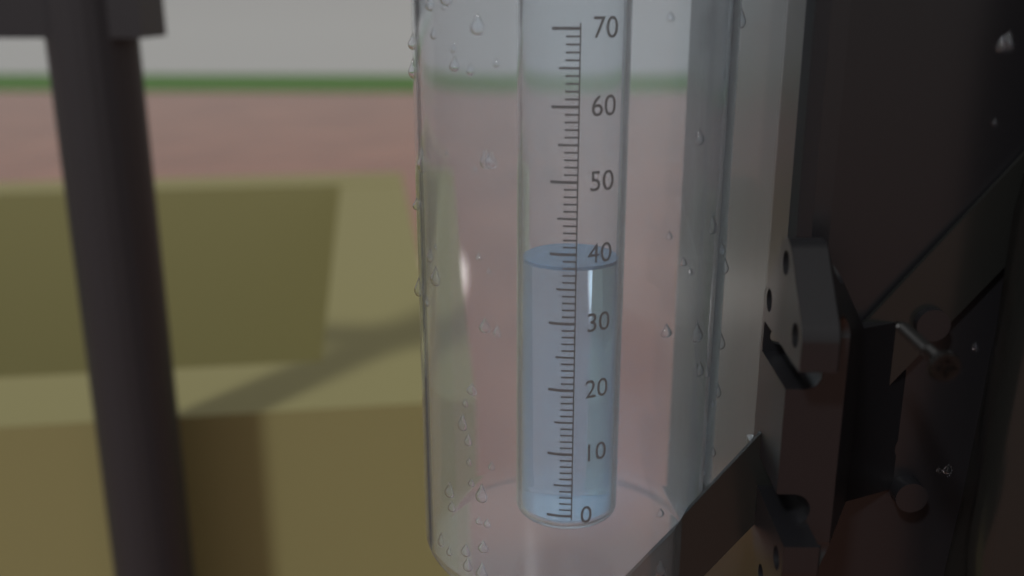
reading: 38 (no unit)
